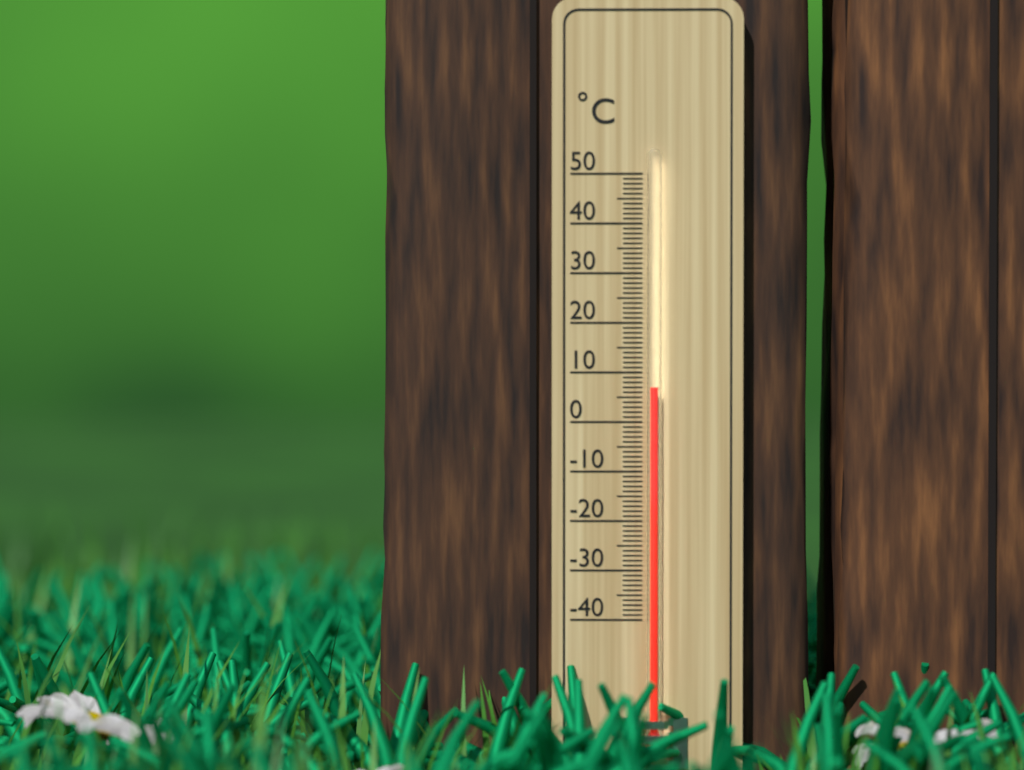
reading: 7 °C
